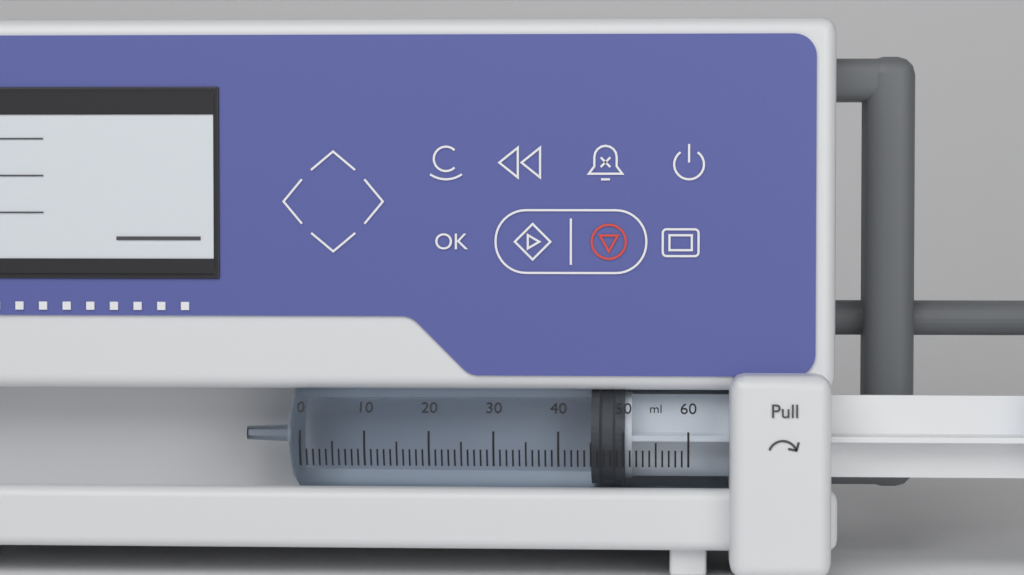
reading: 45 ml
